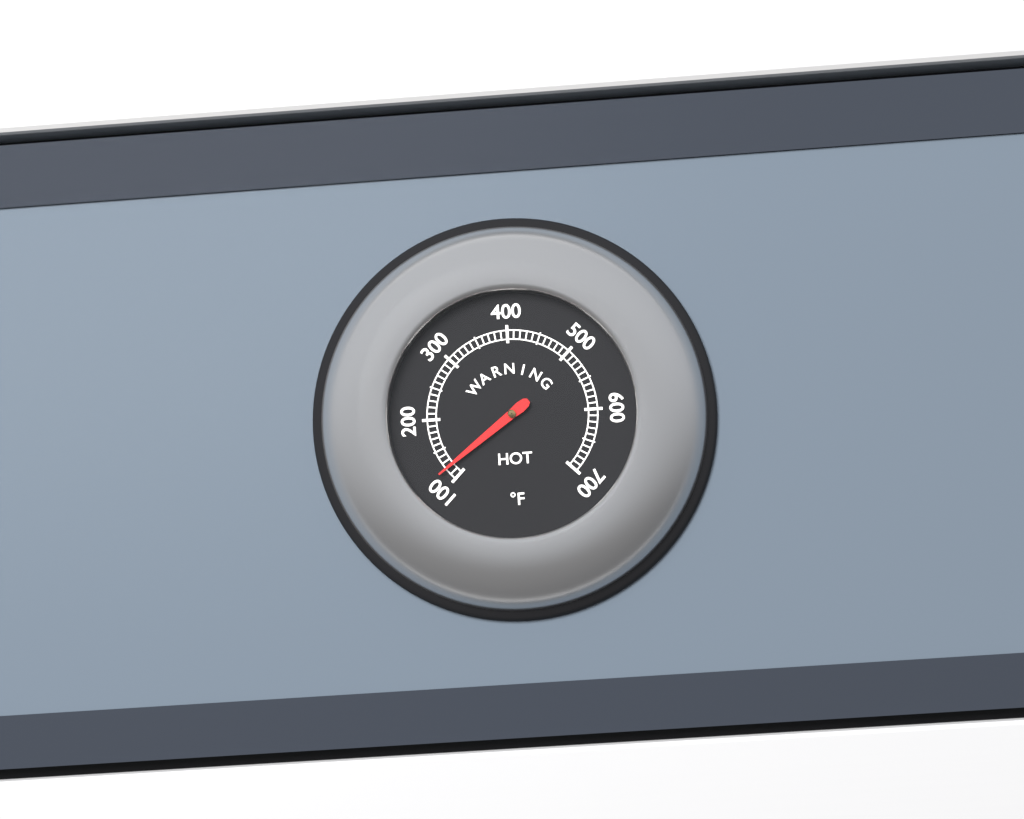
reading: 120 °F
